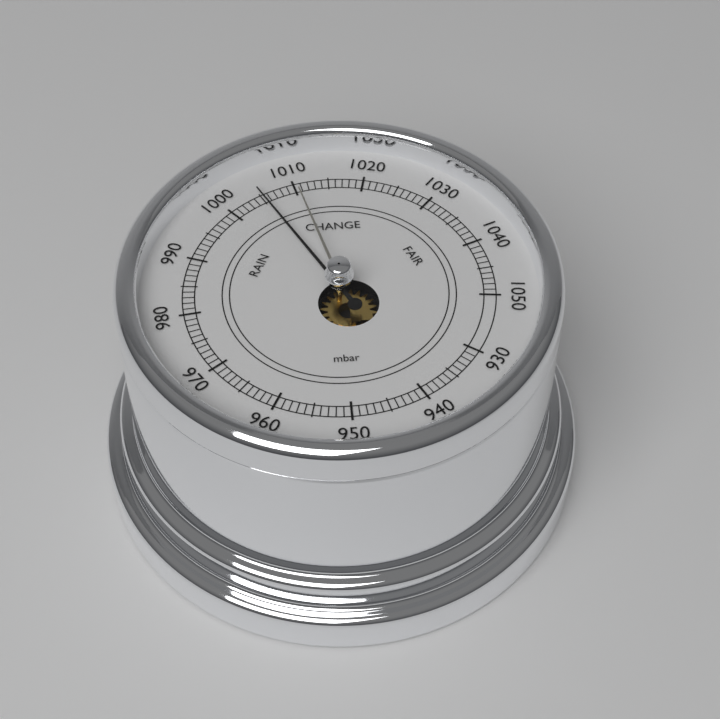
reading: 1005 mbar
